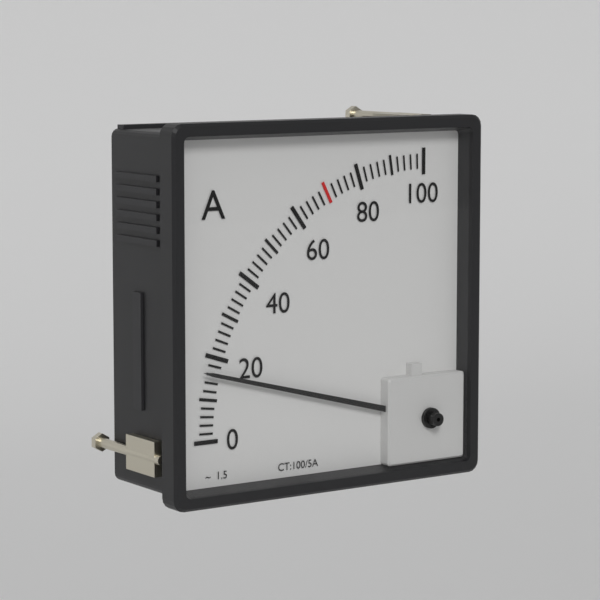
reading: 16 A
